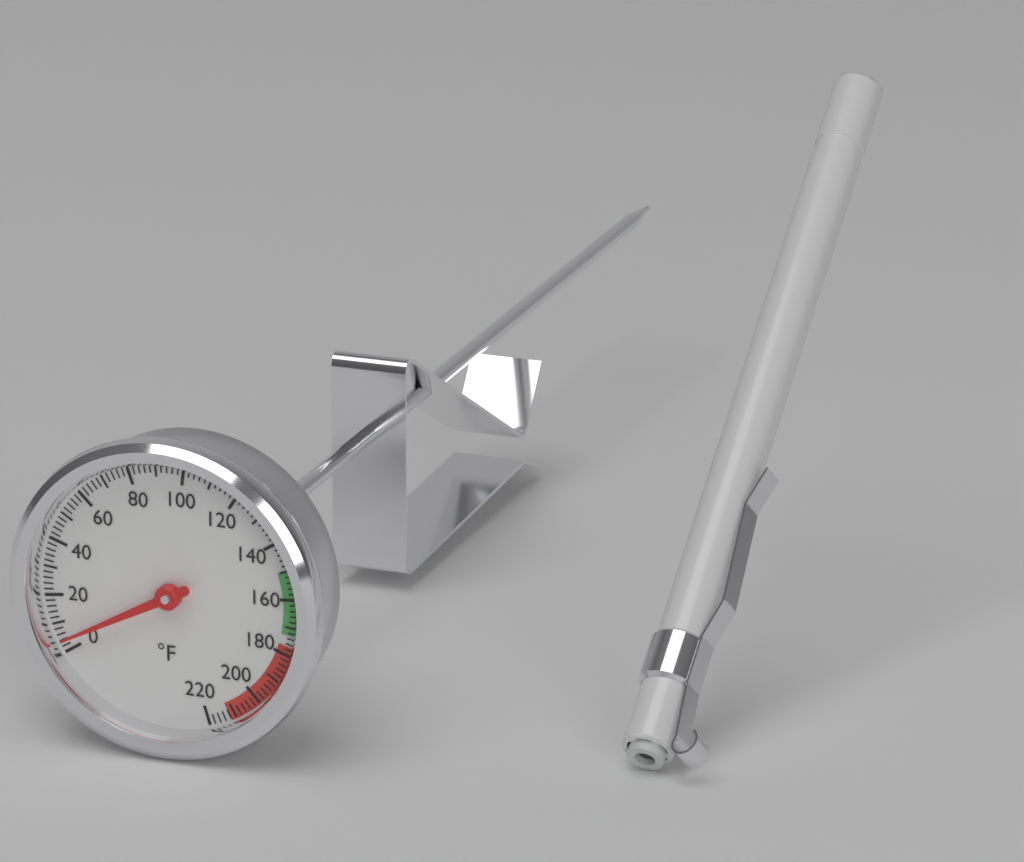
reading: 4 °F
